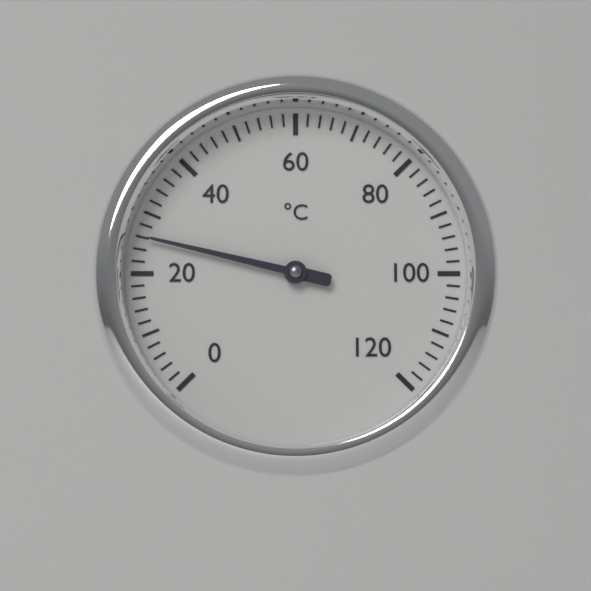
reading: 26 °C
